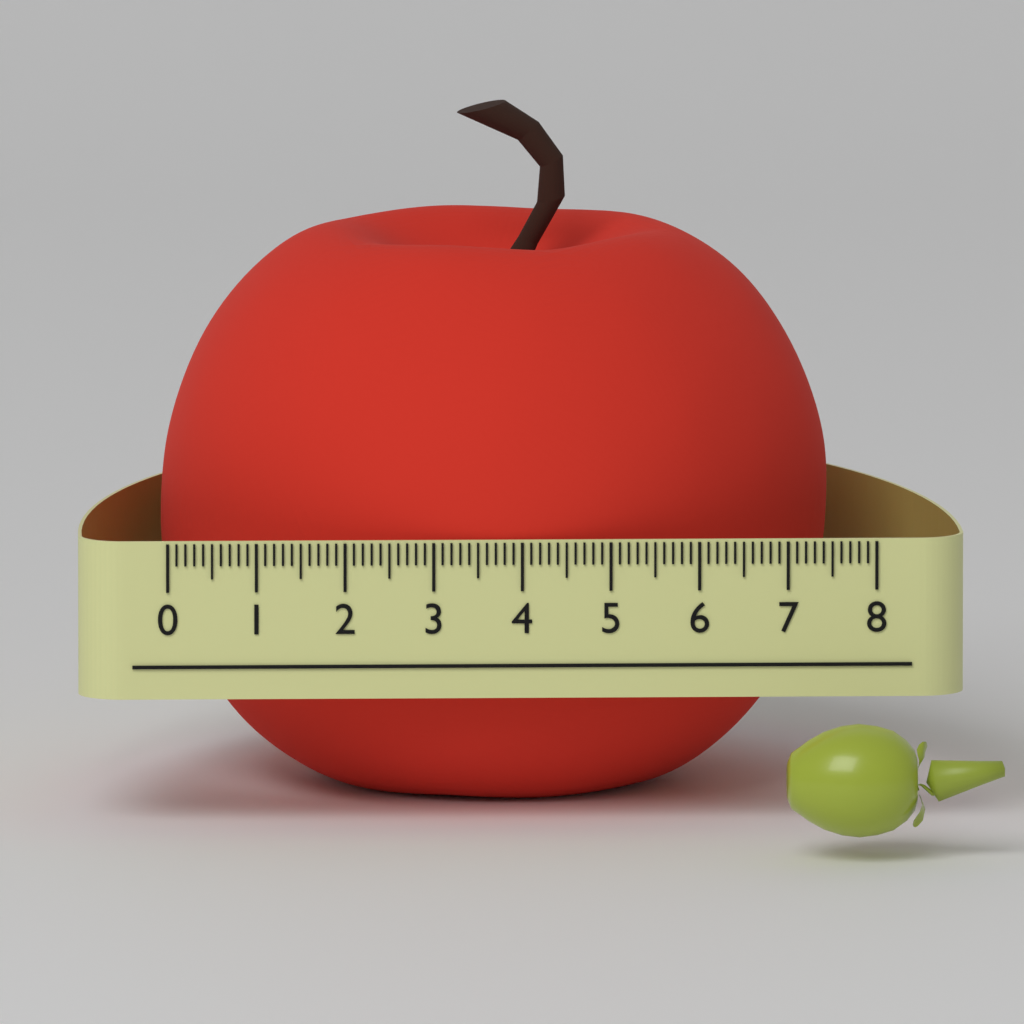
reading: 7.6 (no unit)
